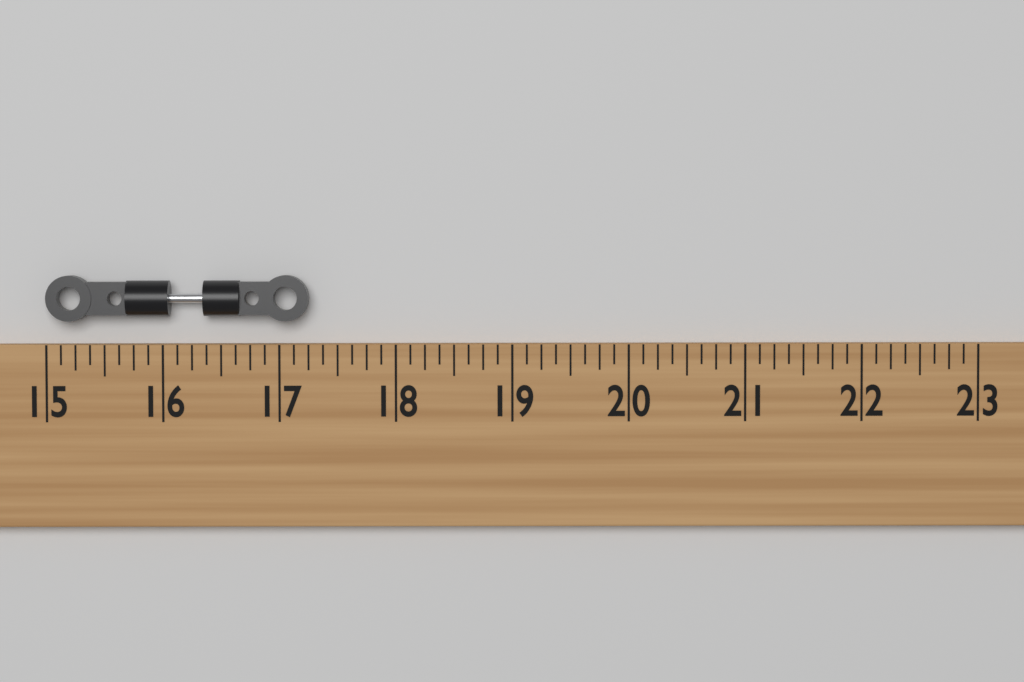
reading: 17.250 (no unit)
